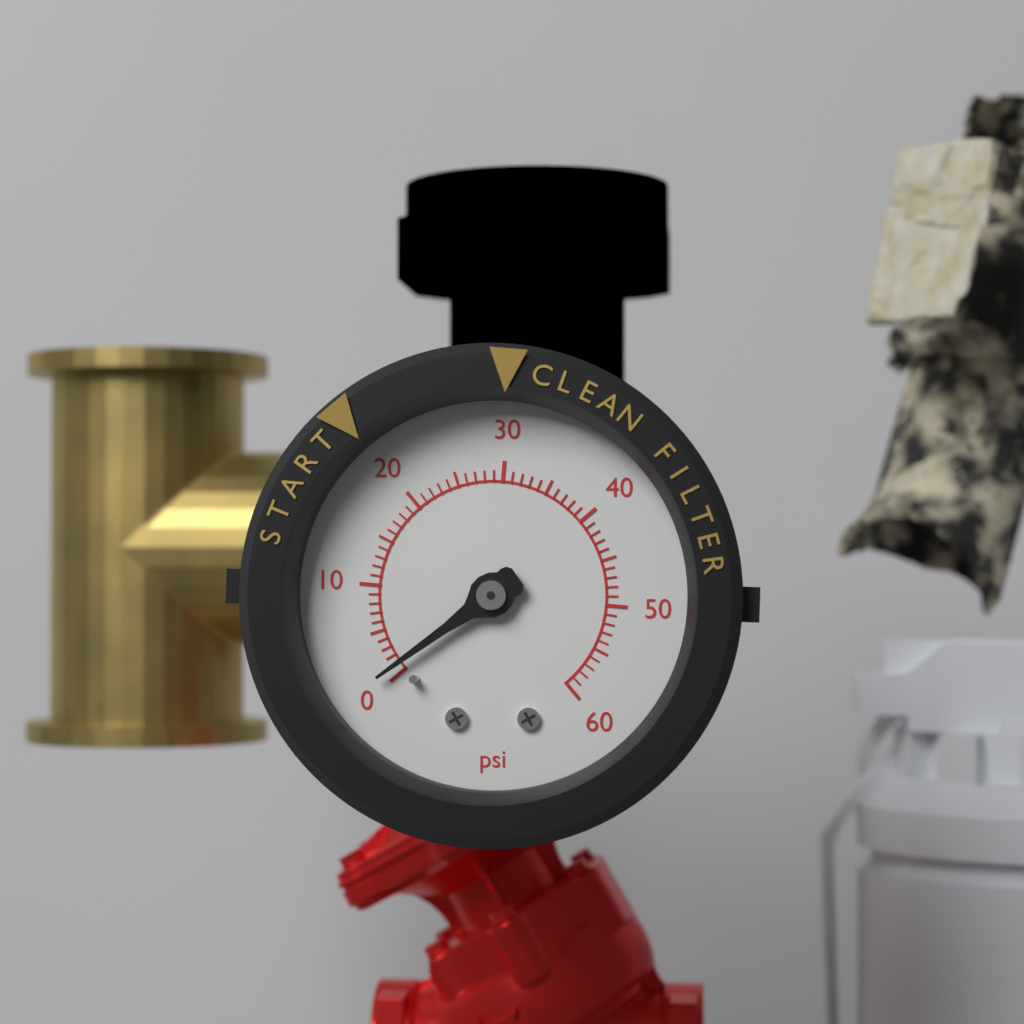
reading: 1 psi
